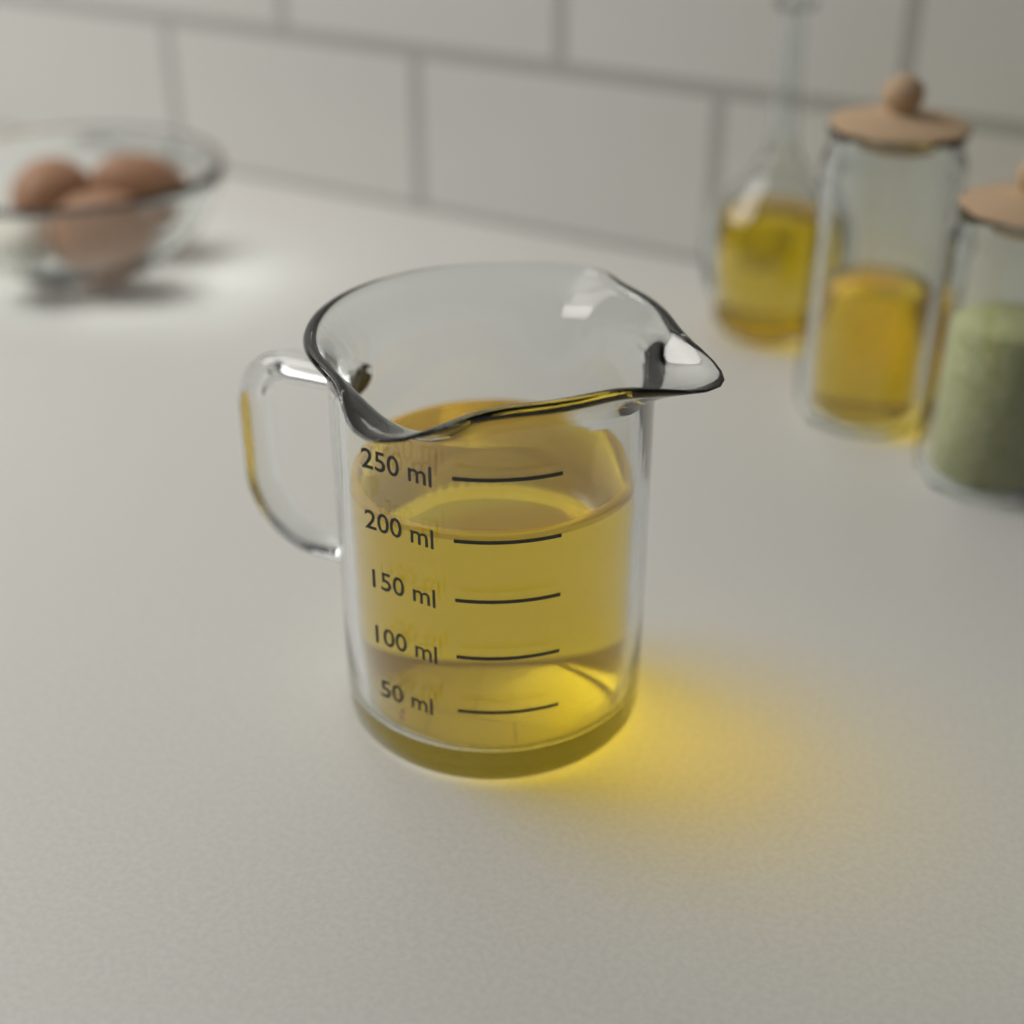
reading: 200 ml
